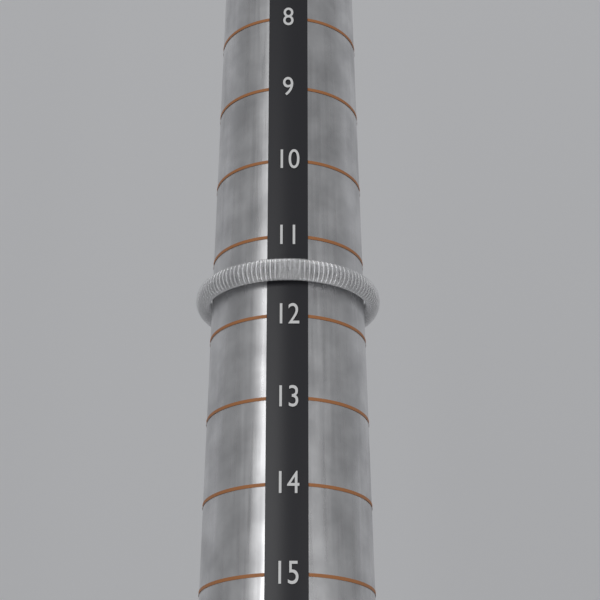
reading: 11.6 (no unit)
